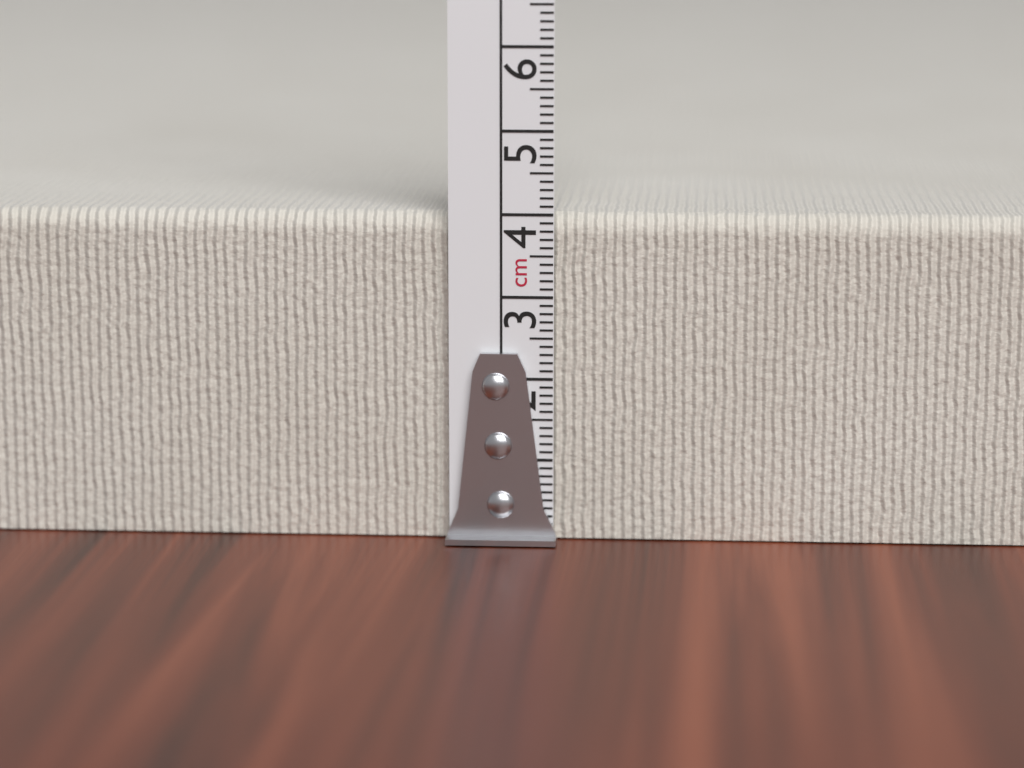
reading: 4.0 cm
